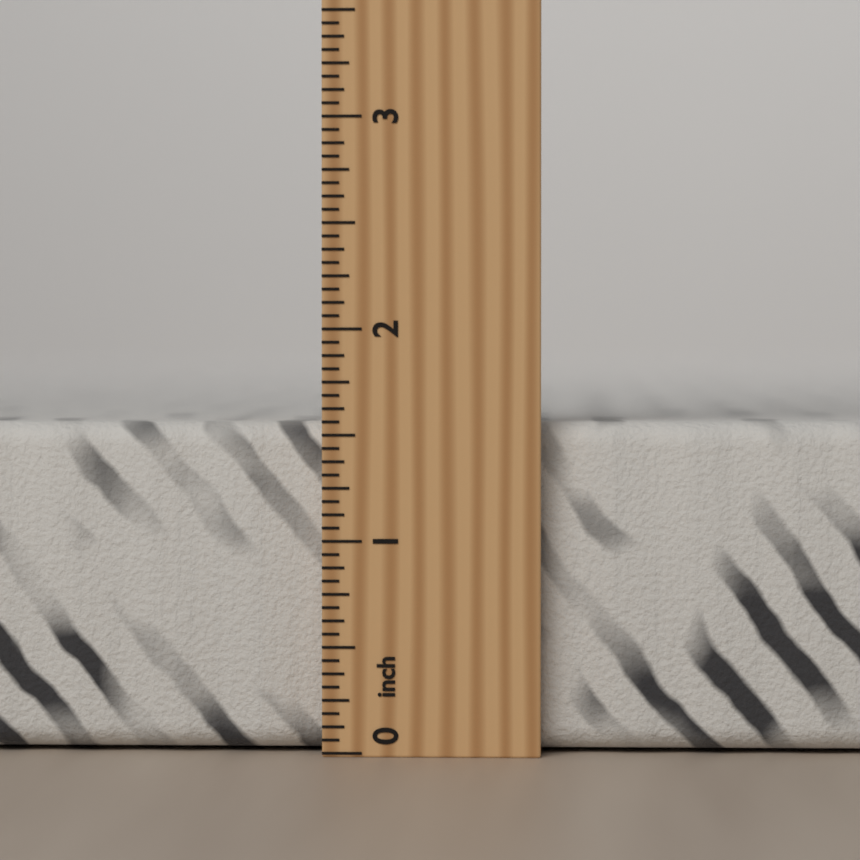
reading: 1.5625 inch
